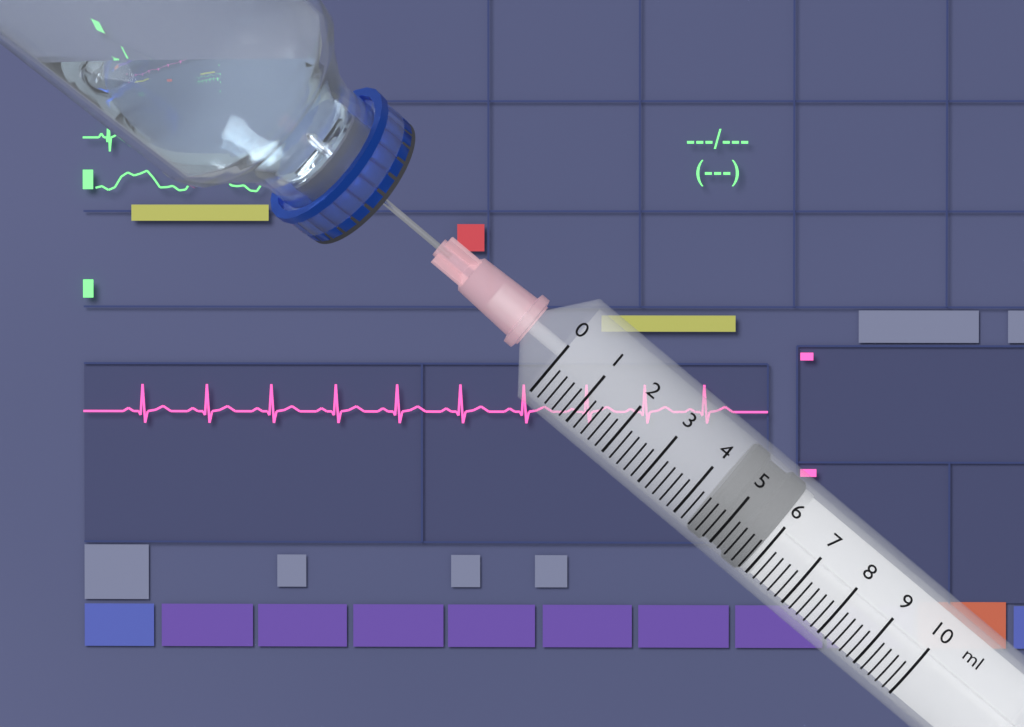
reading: 4.4 ml
